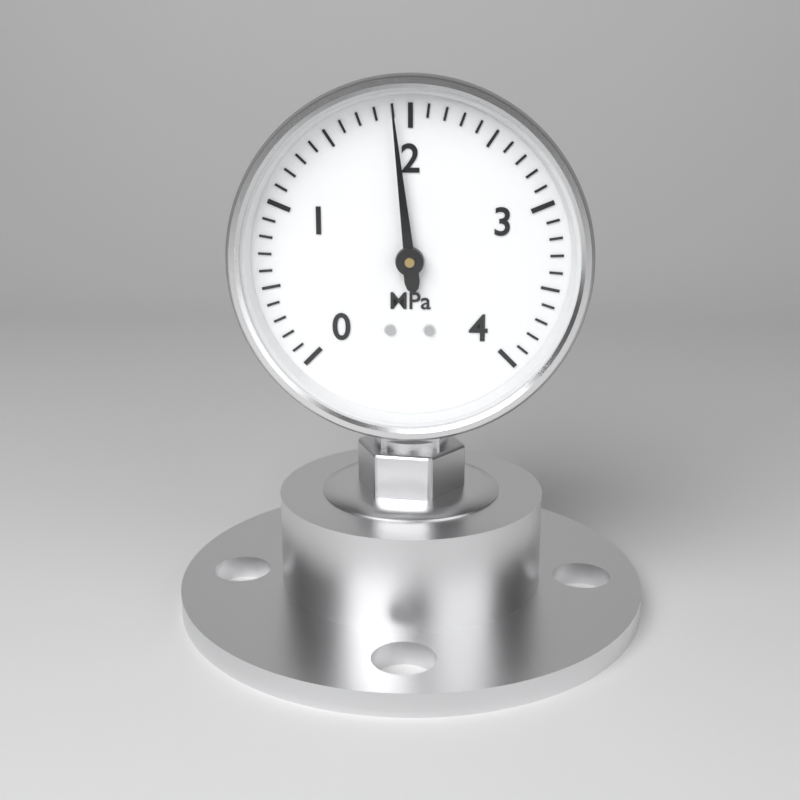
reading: 1.9 MPa
